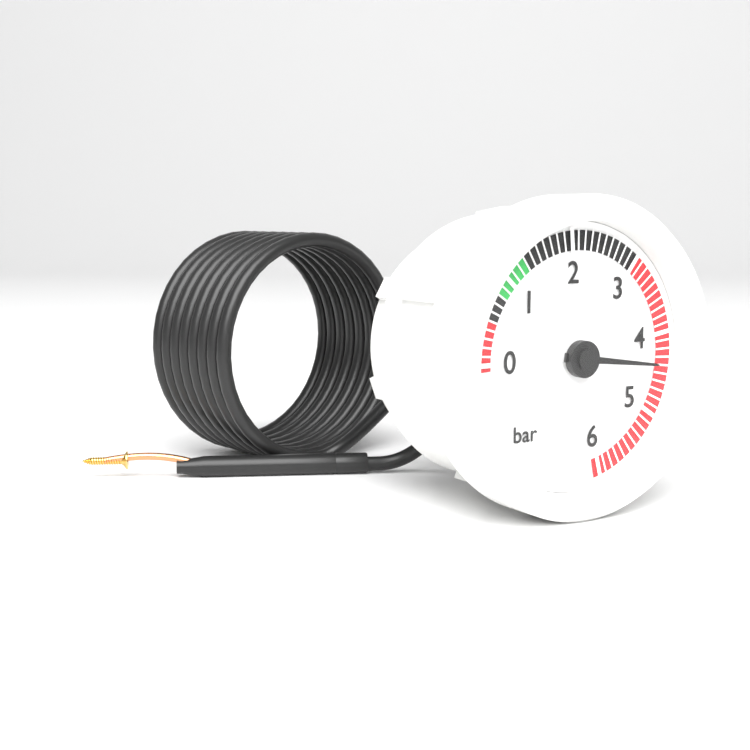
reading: 4.4 bar
